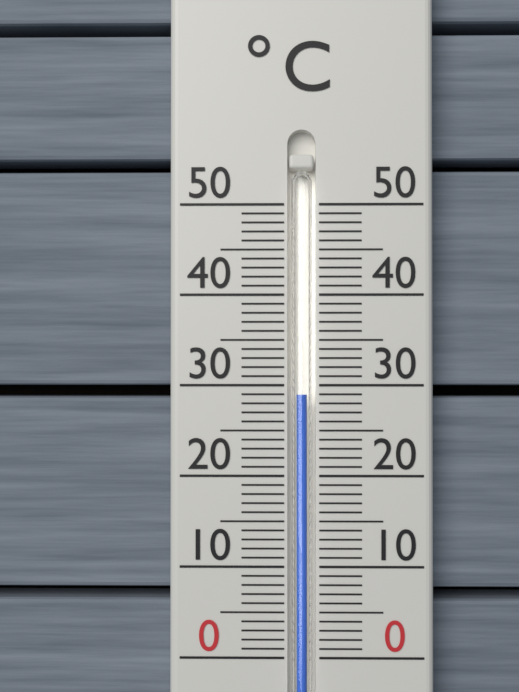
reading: 29 °C
